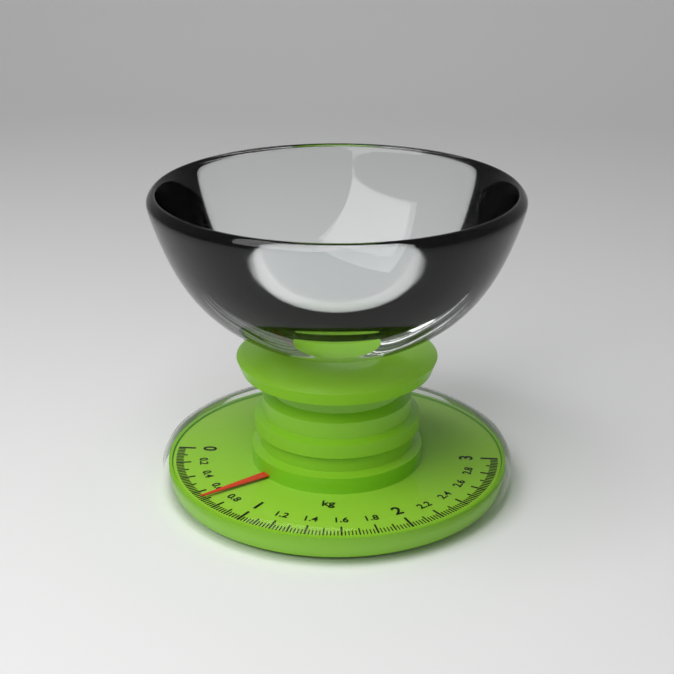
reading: 0.68 kg
